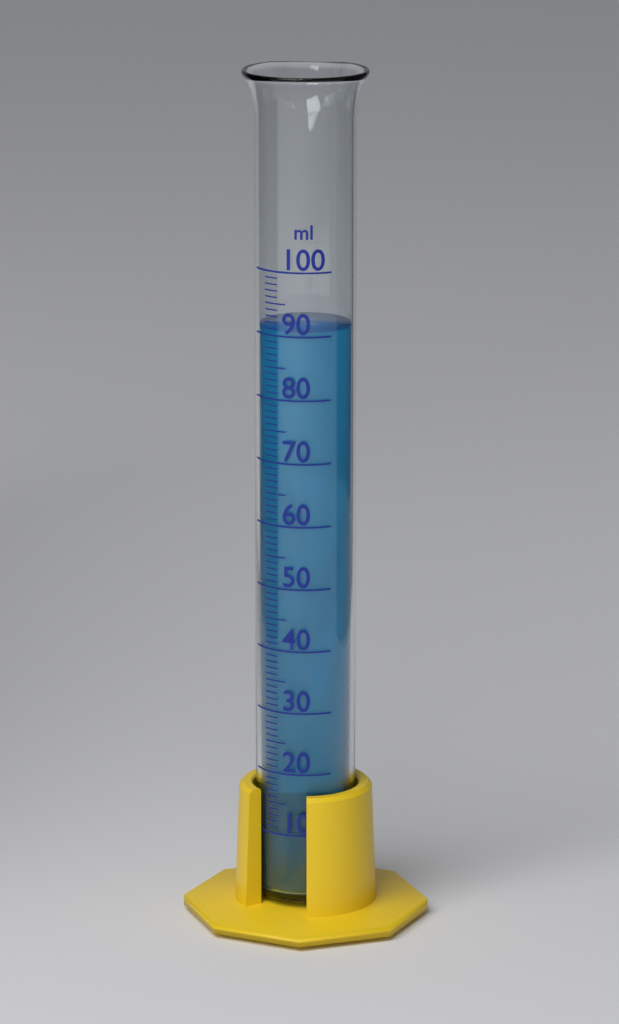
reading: 91 ml
